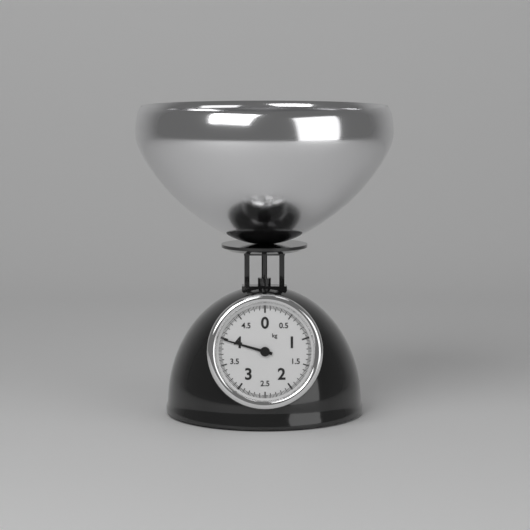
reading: 3.975 kg
